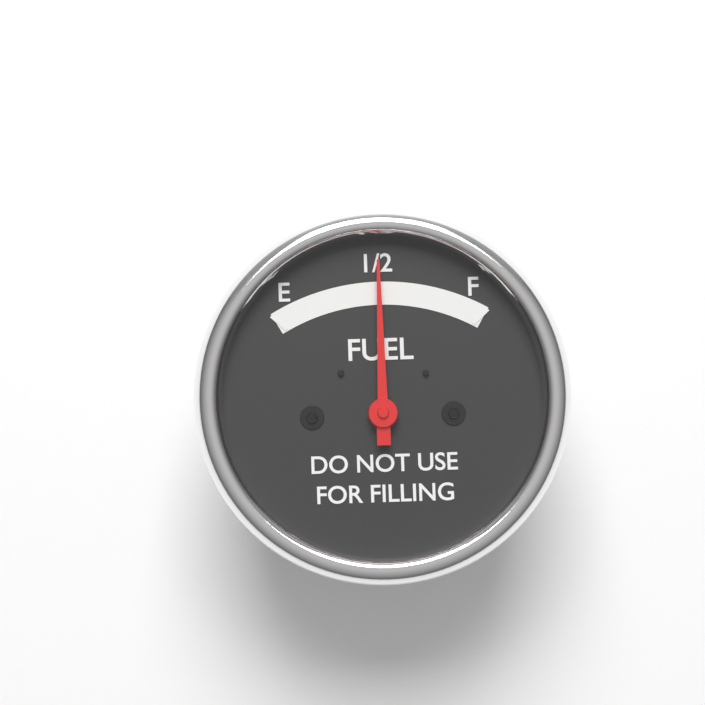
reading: 0.5 (no unit)
